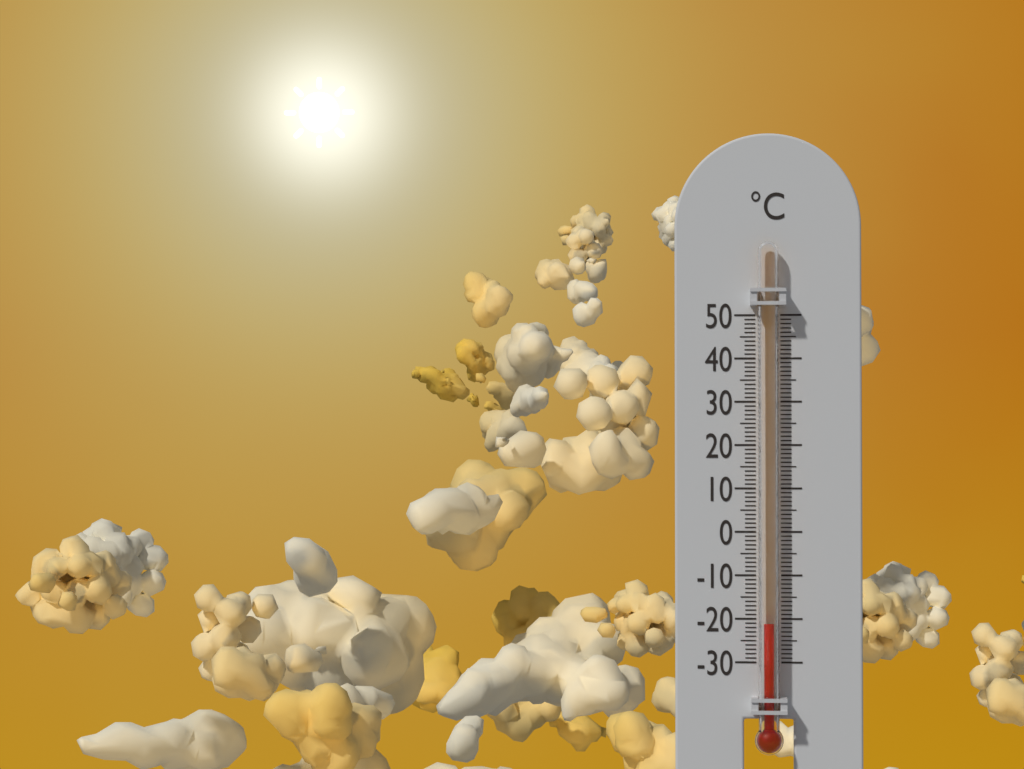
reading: -21 °C
